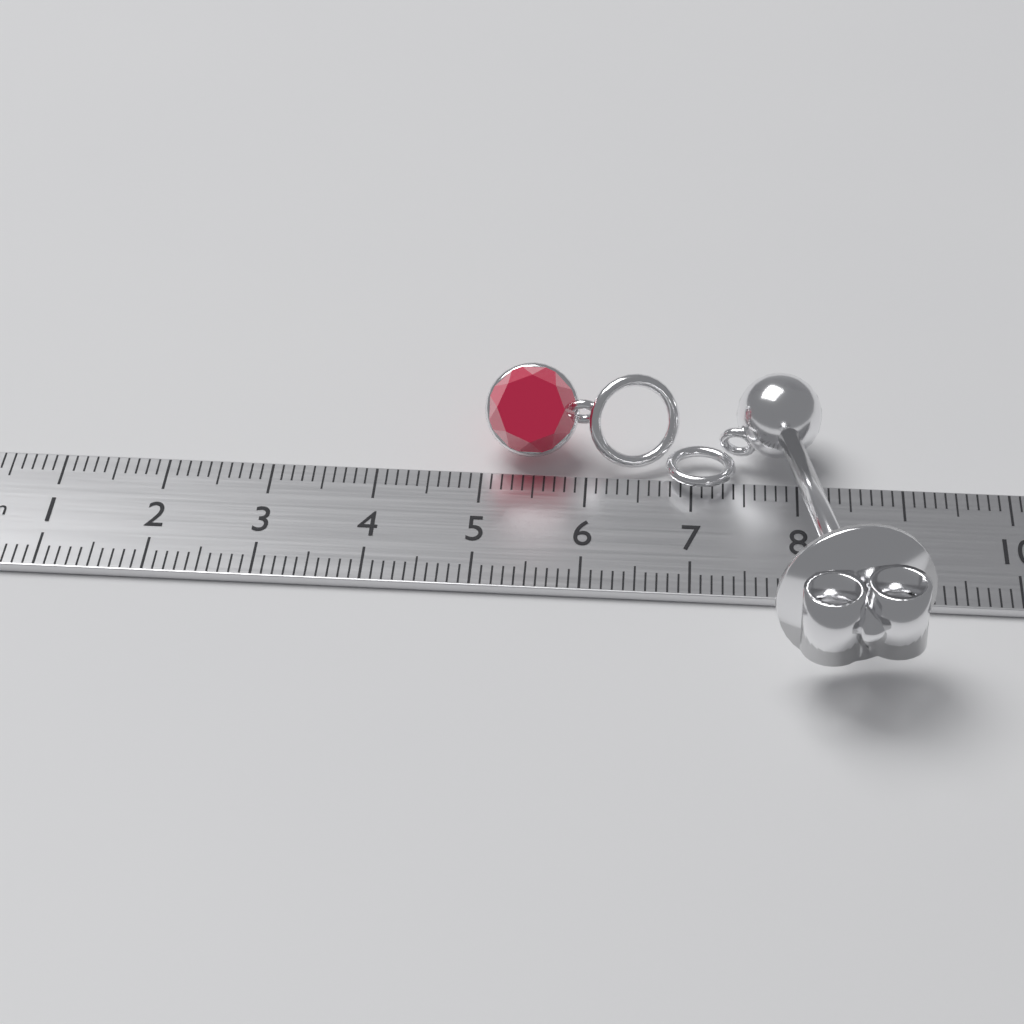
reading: 9.1 cm
